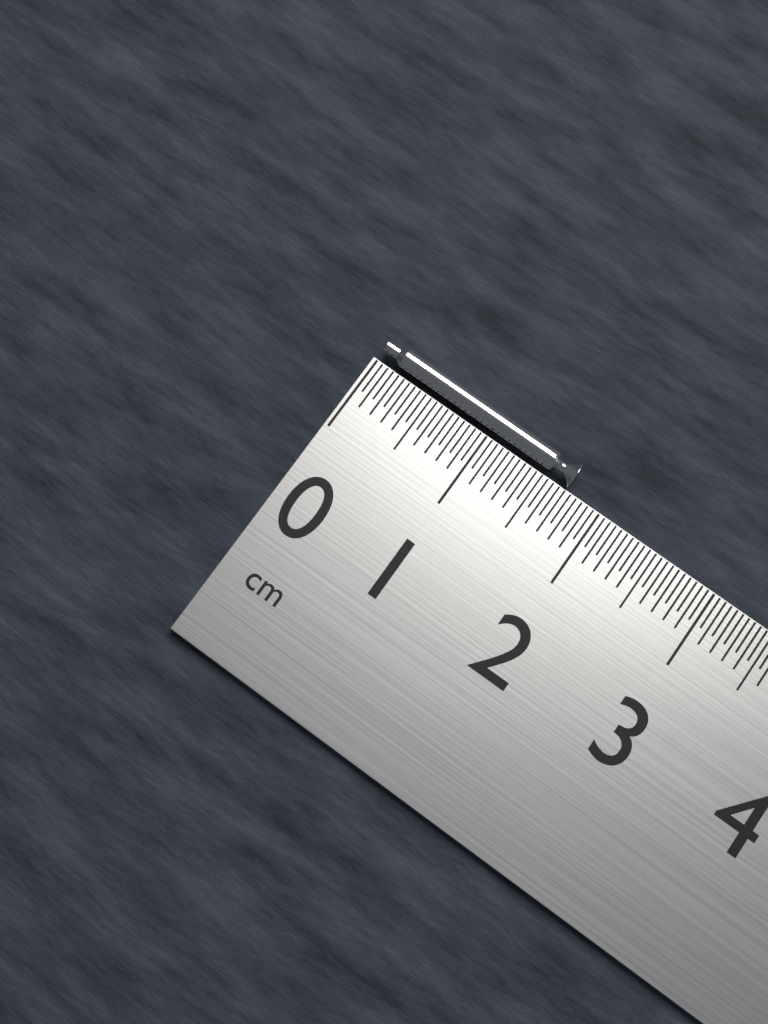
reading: 1.70 cm
